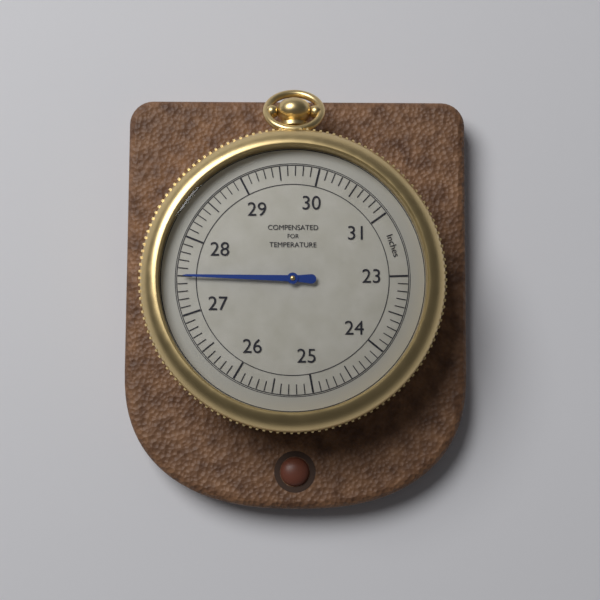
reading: 27.5 inches
